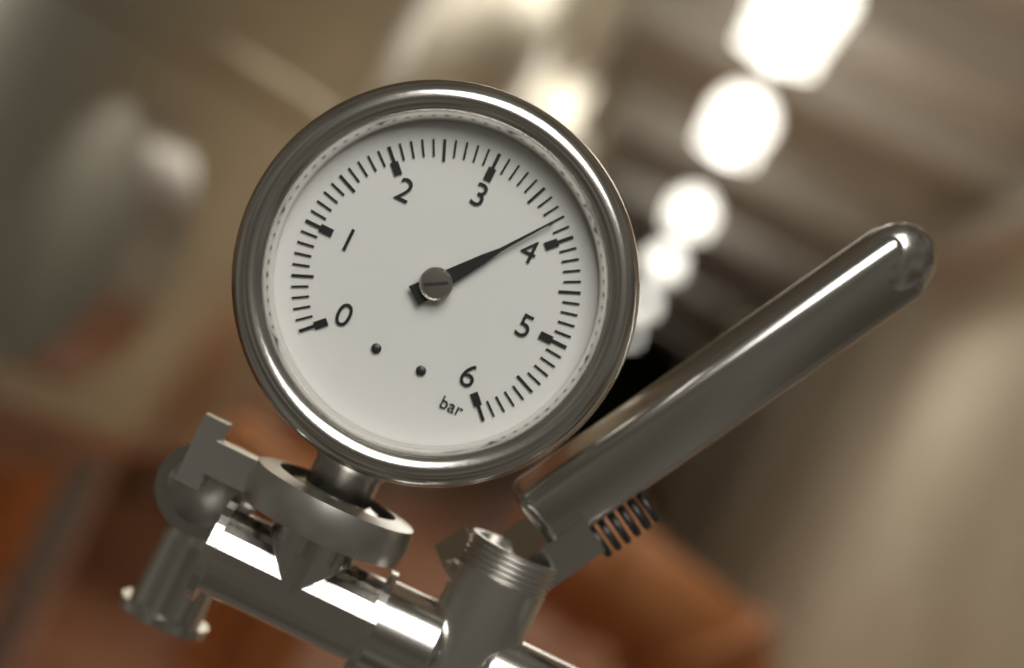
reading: 3.8 bar
